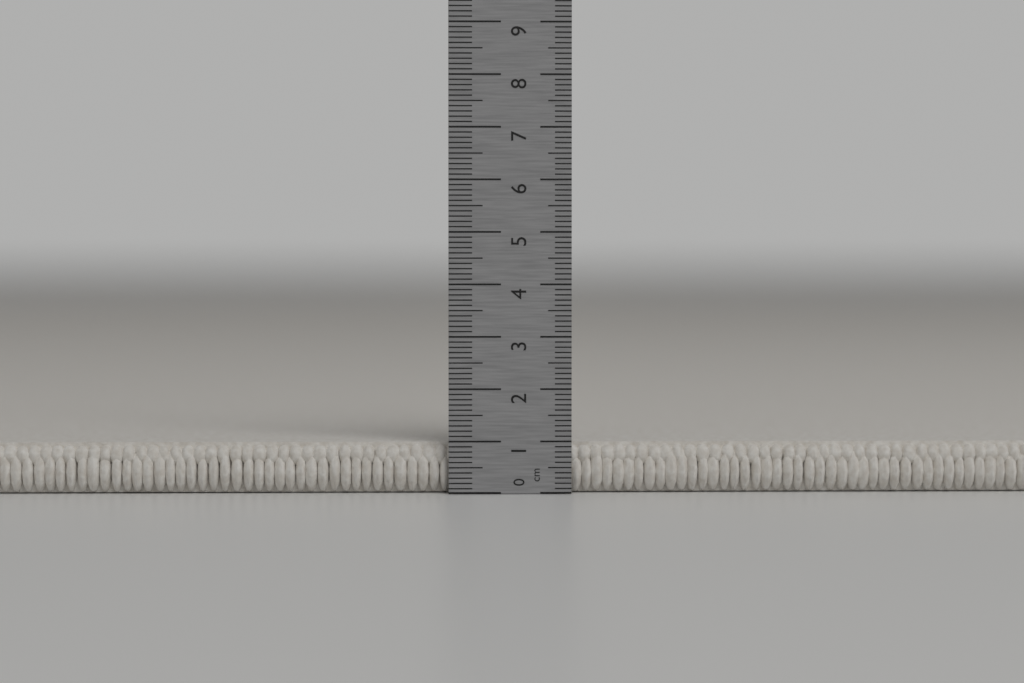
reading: 1.0 cm
